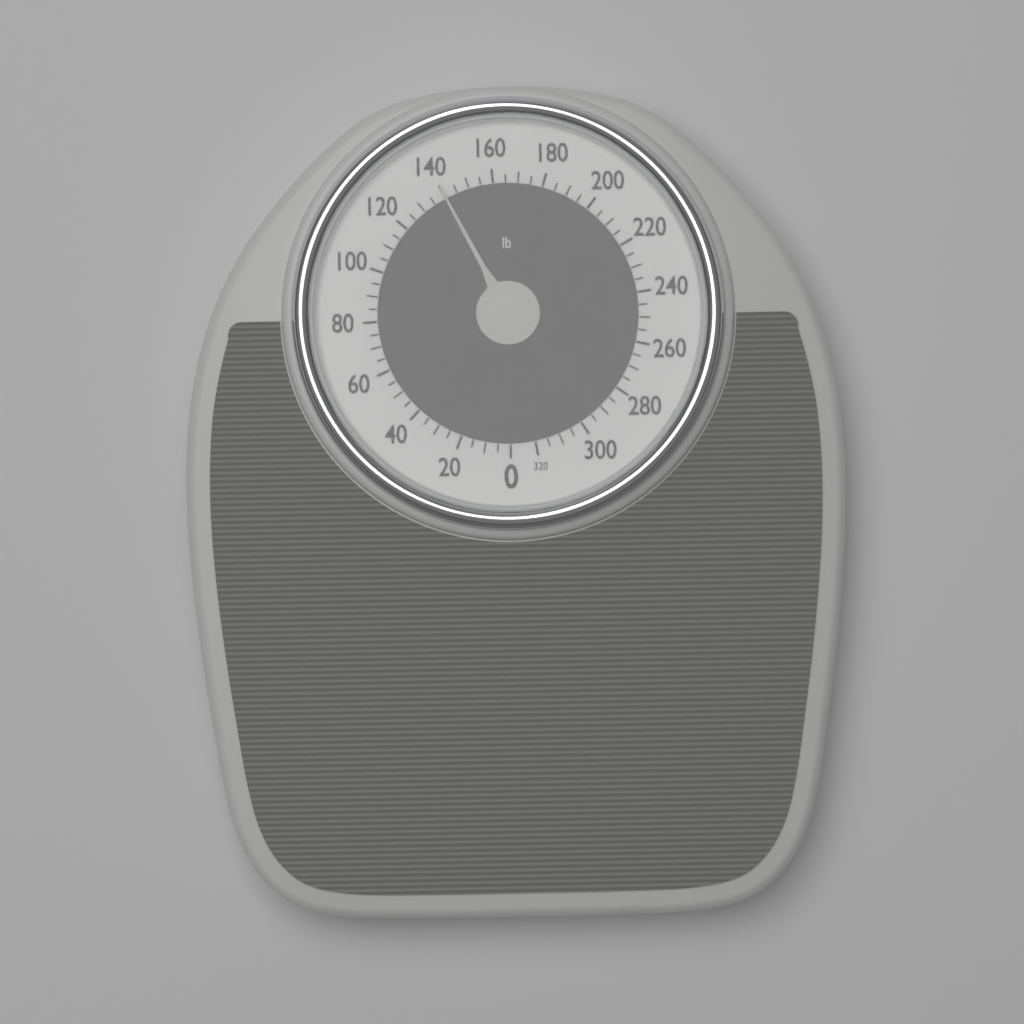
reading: 140 lb
